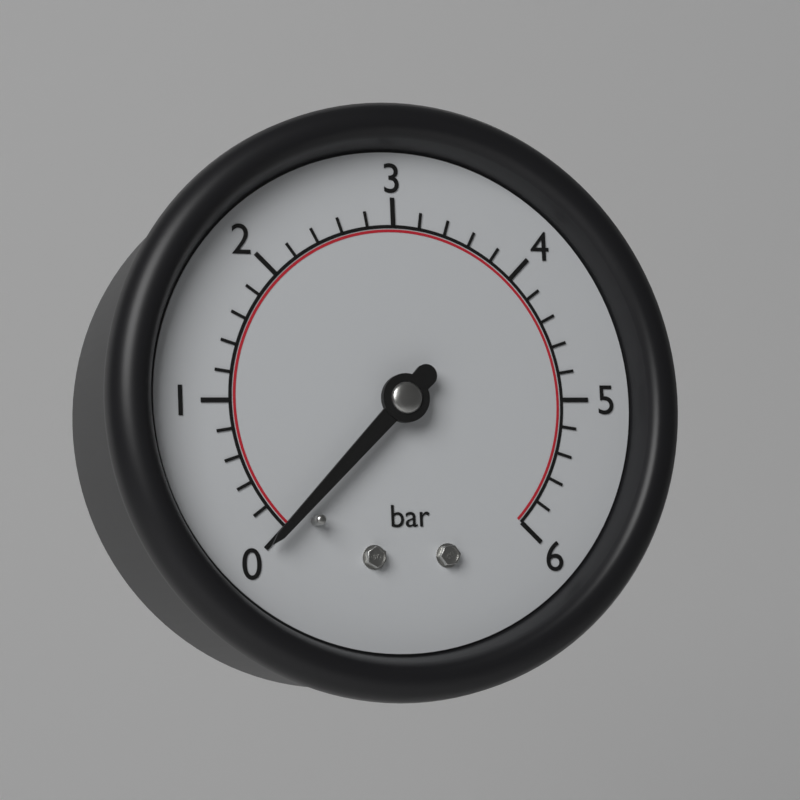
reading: 0.0 bar
